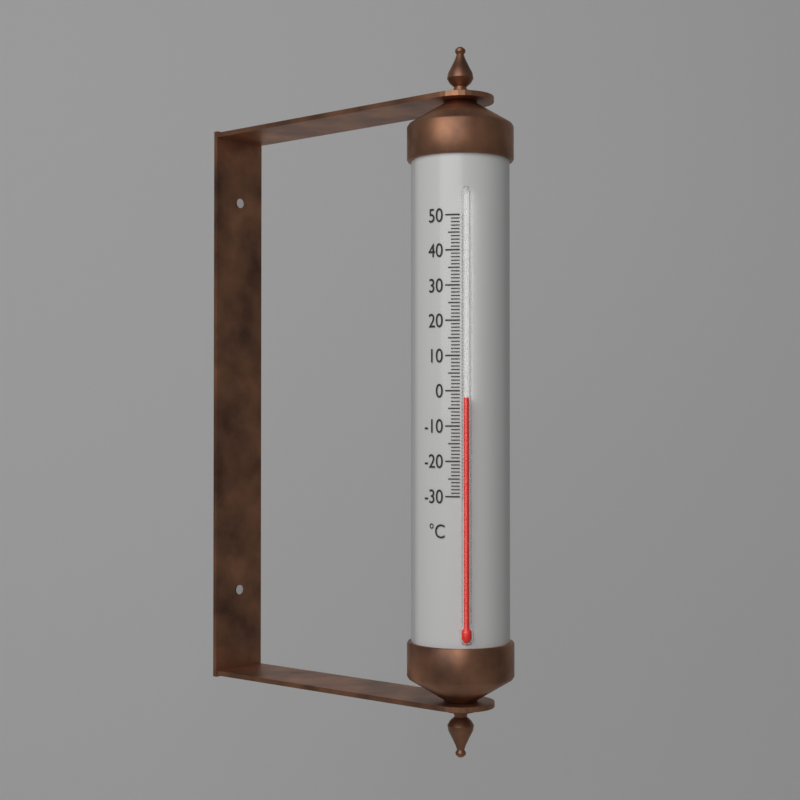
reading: -2 °C
